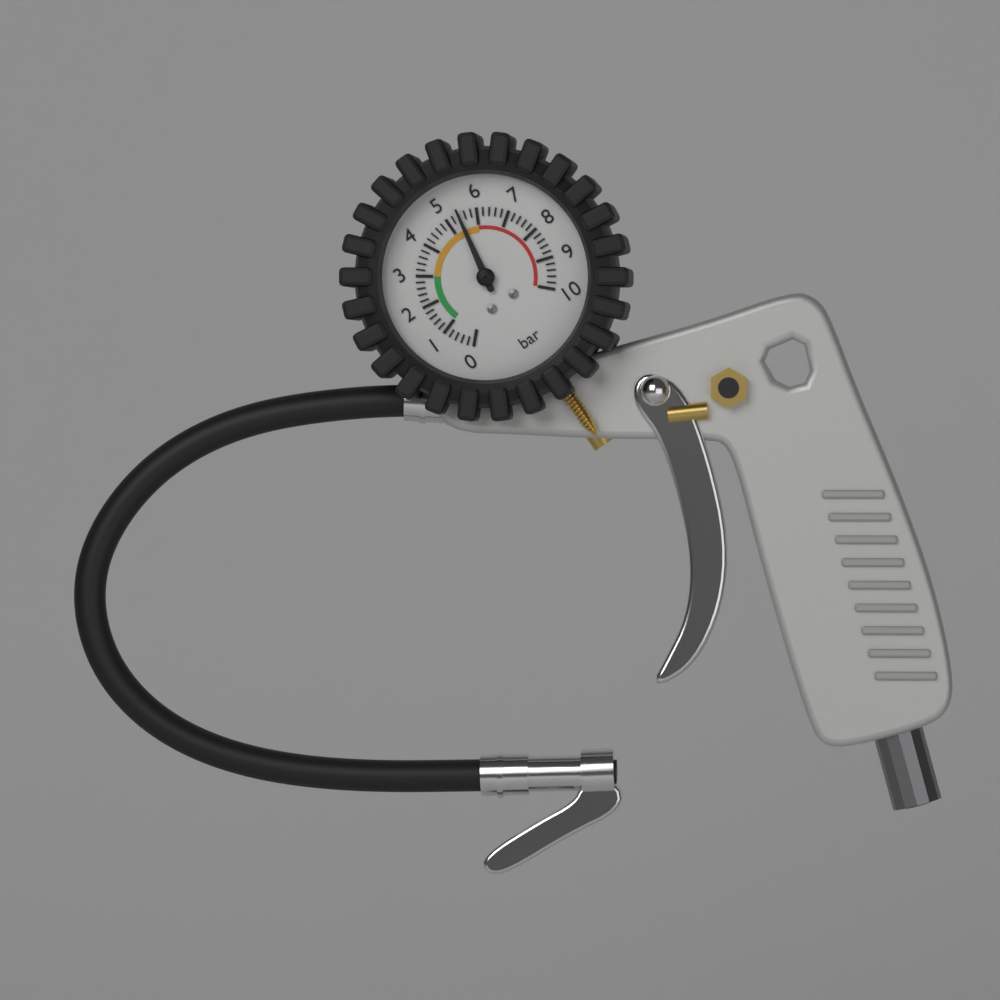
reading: 5.4 bar
